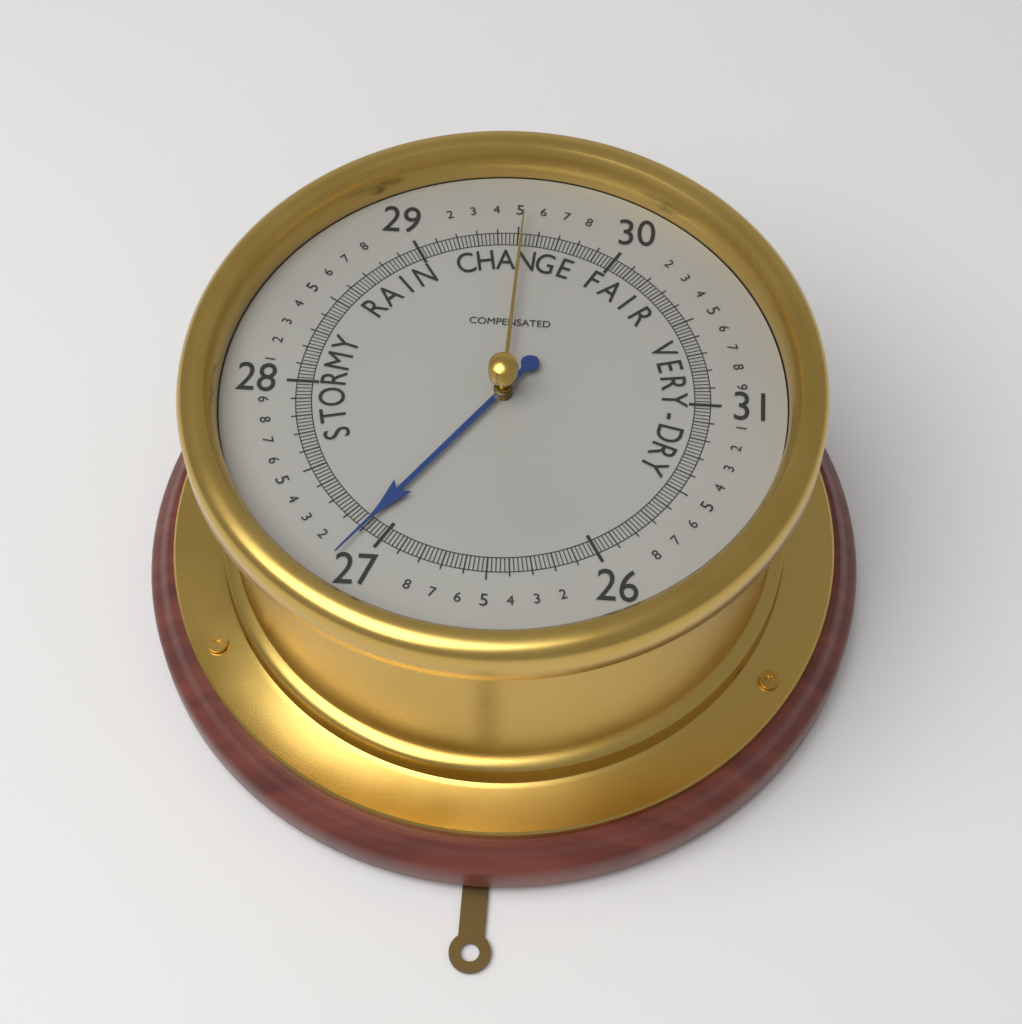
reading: 27.10 (no unit)
